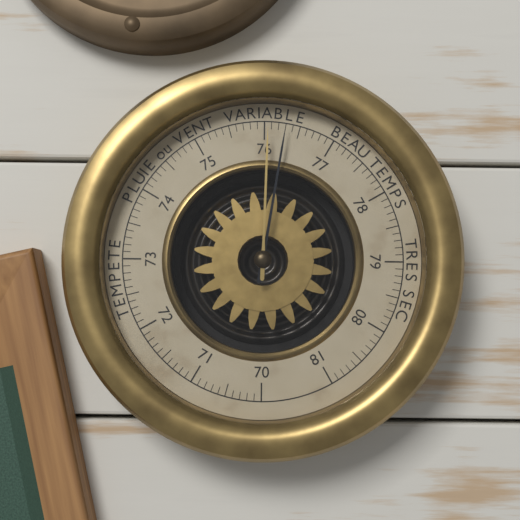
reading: 76.3 (no unit)
